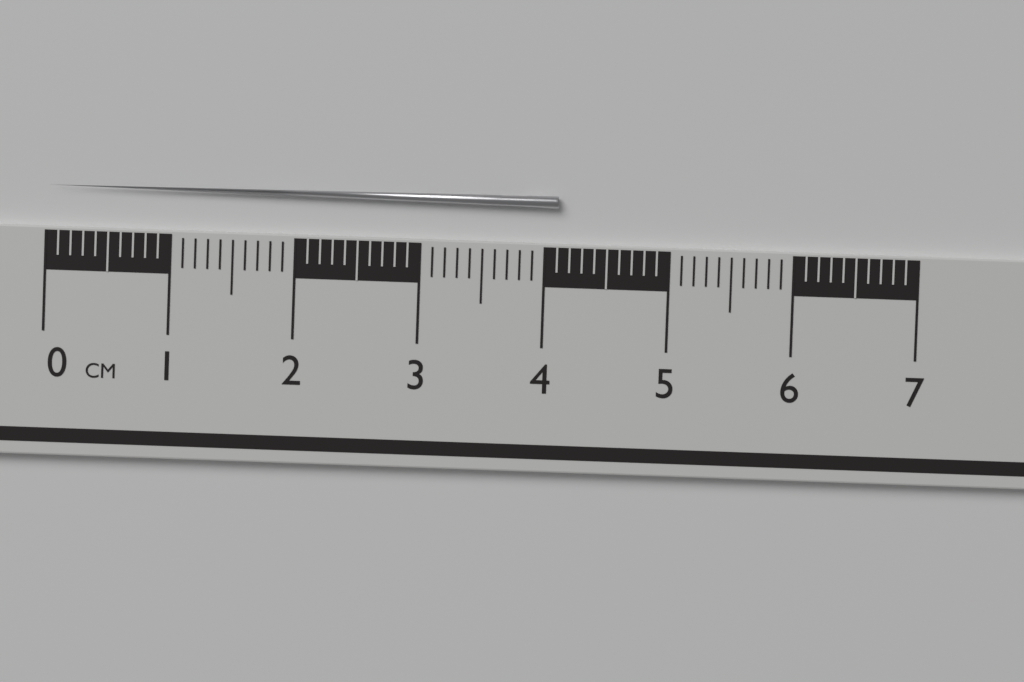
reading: 4.1 cm
